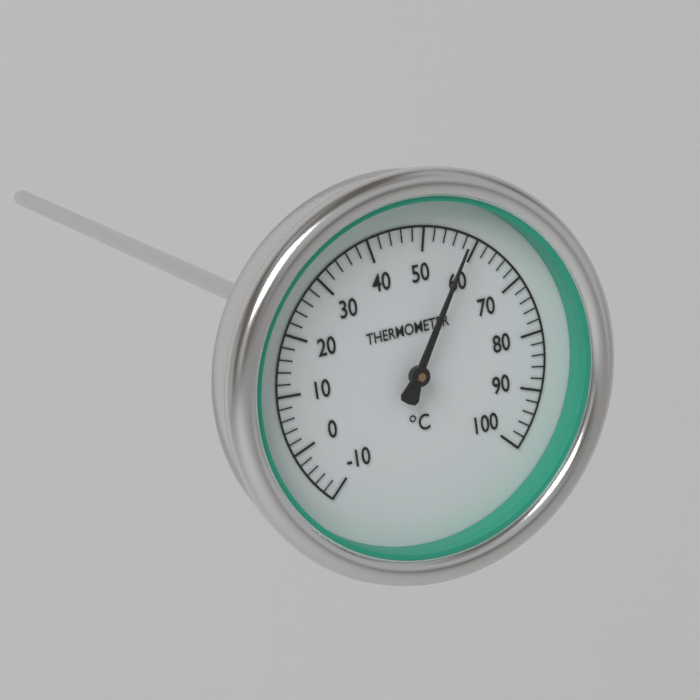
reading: 58 °C
